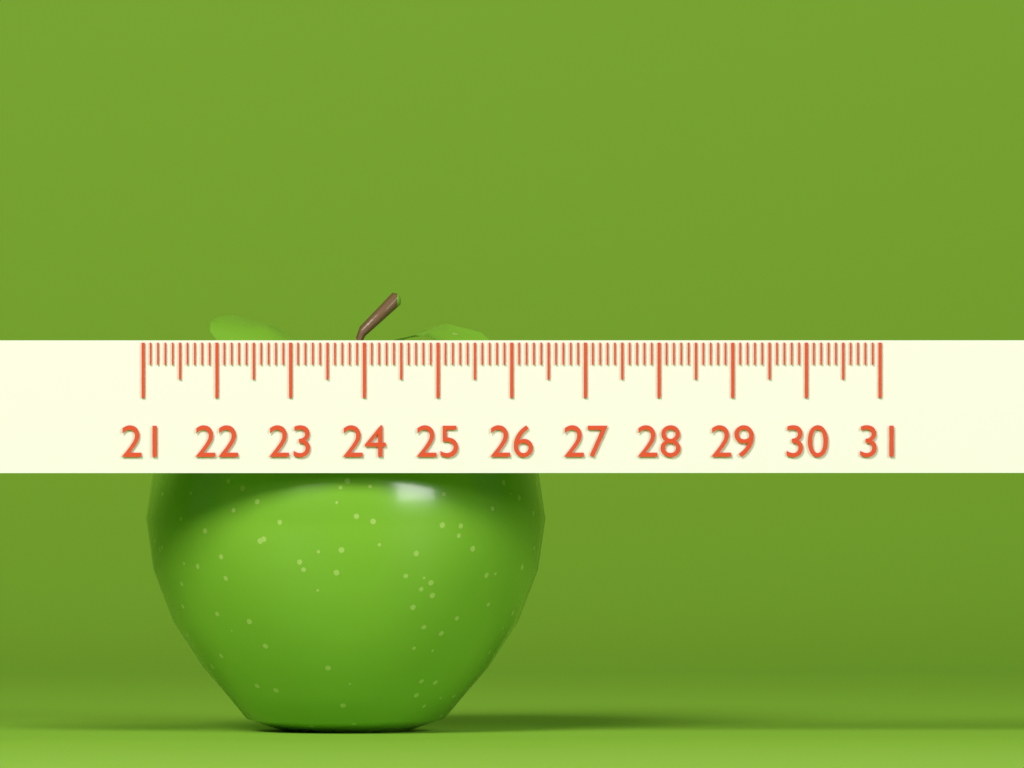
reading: 26.5 (no unit)
